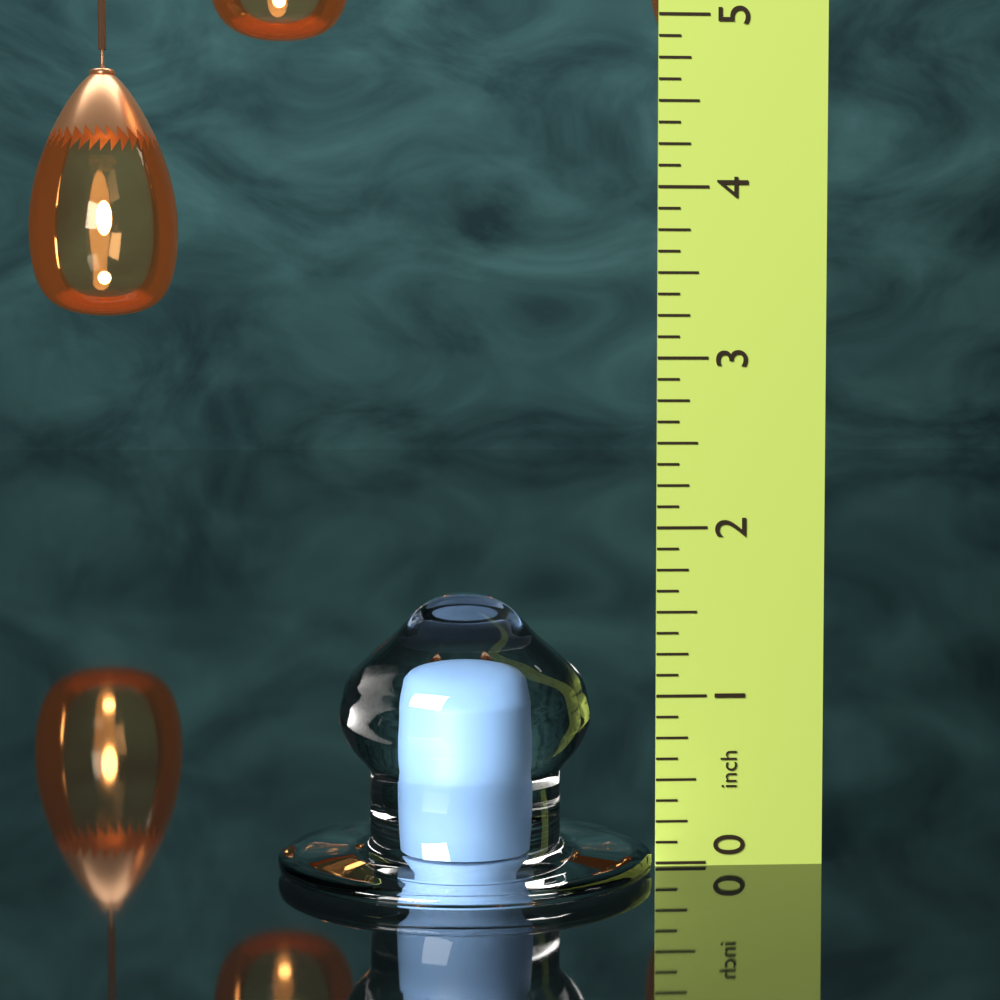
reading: 1.625 in
